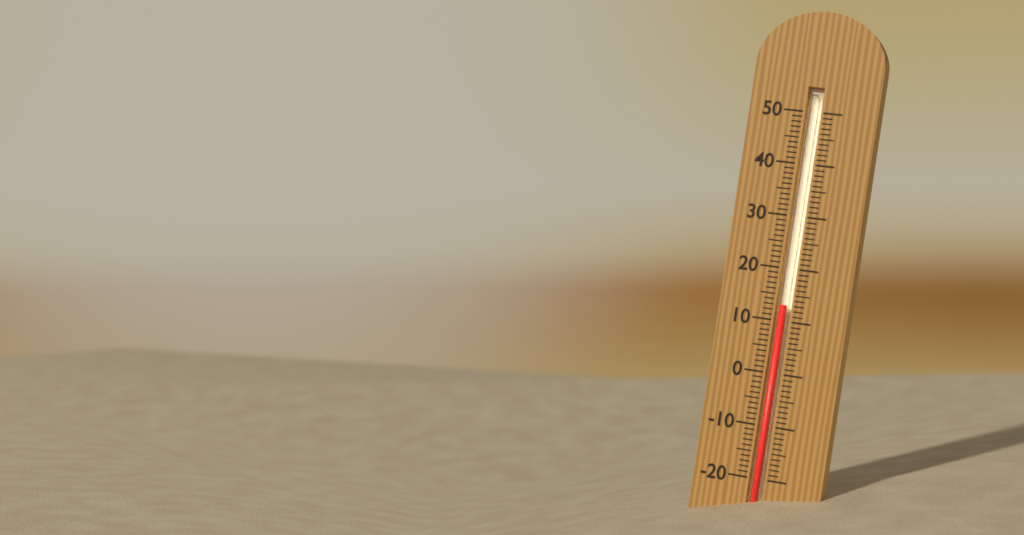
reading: 13 (no unit)
